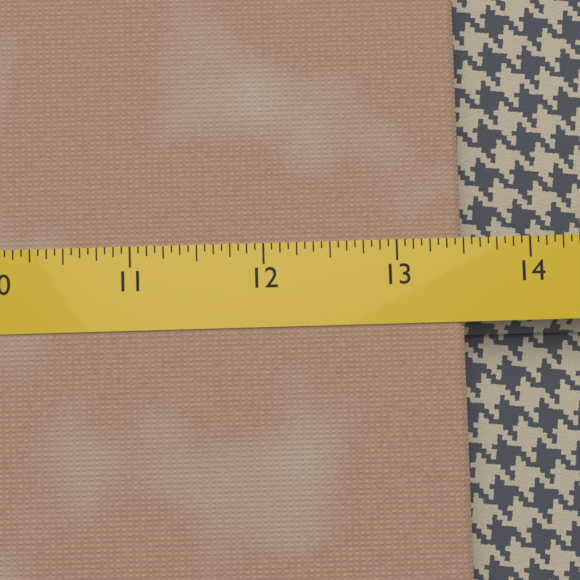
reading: 13.5000 (no unit)
